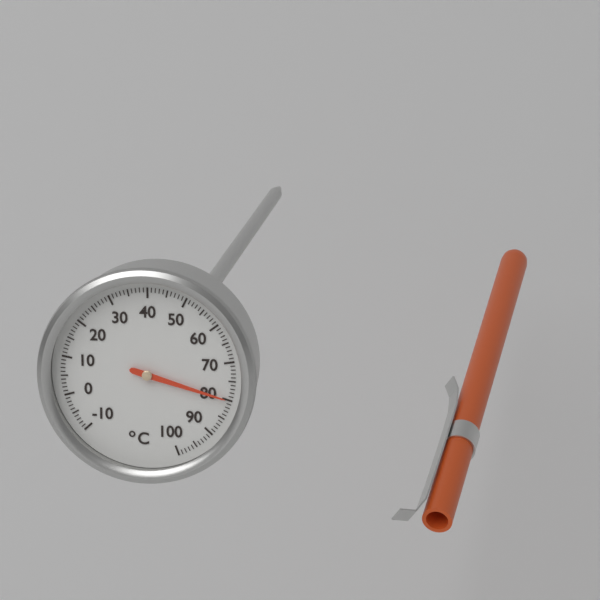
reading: 80 °C
